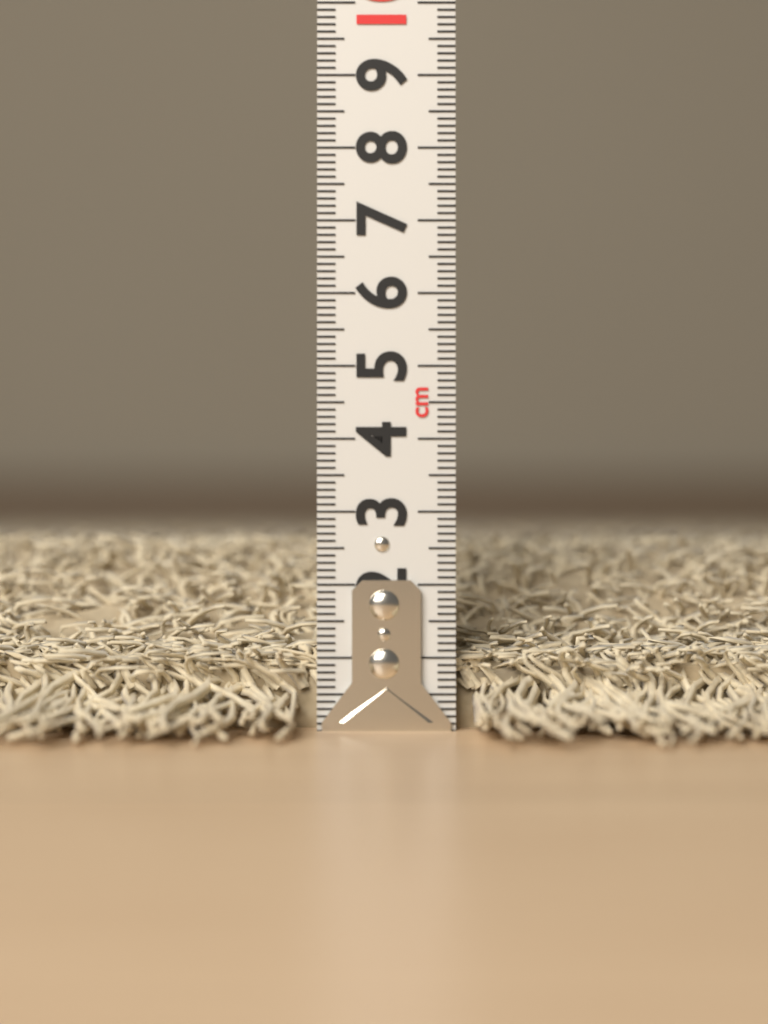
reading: 2.8 cm
